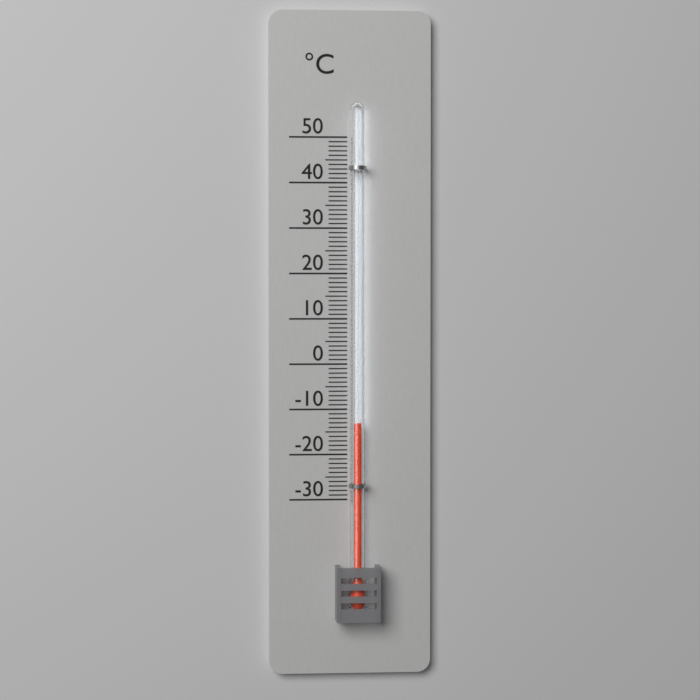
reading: -13 °C
